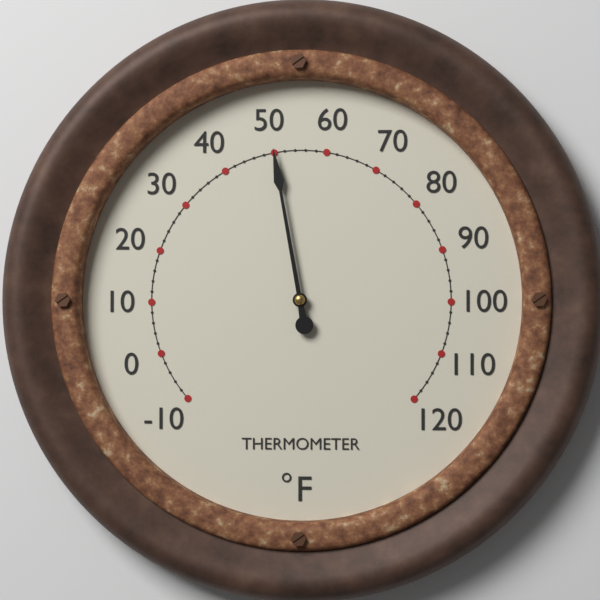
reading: 50 °F
